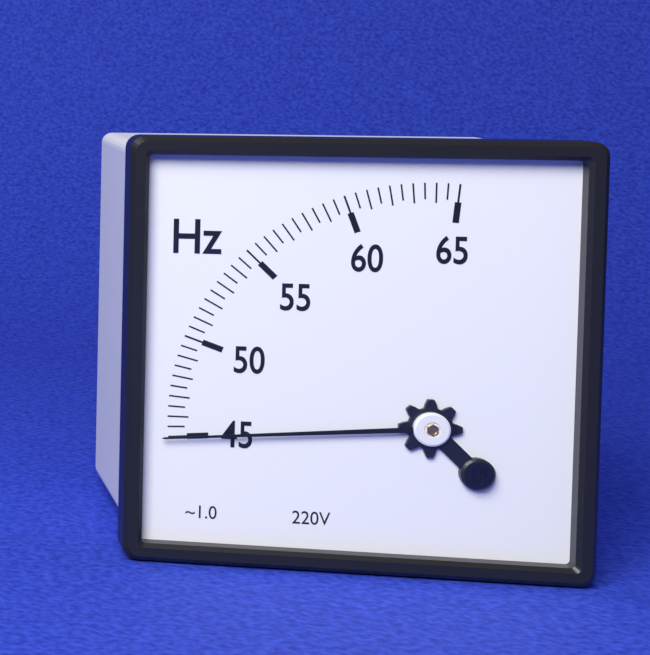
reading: 45.0 Hz
